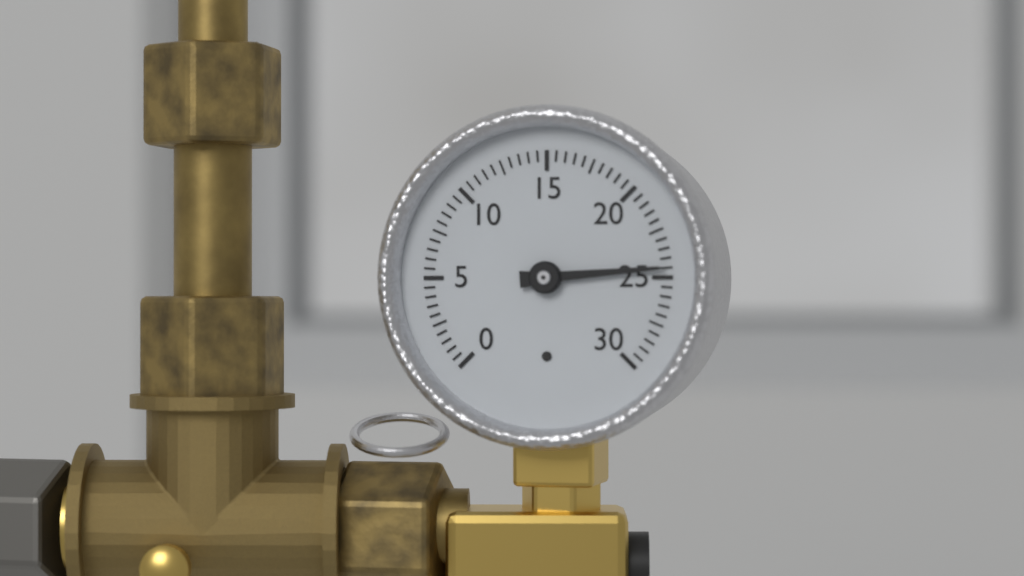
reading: 24.5 (no unit)
